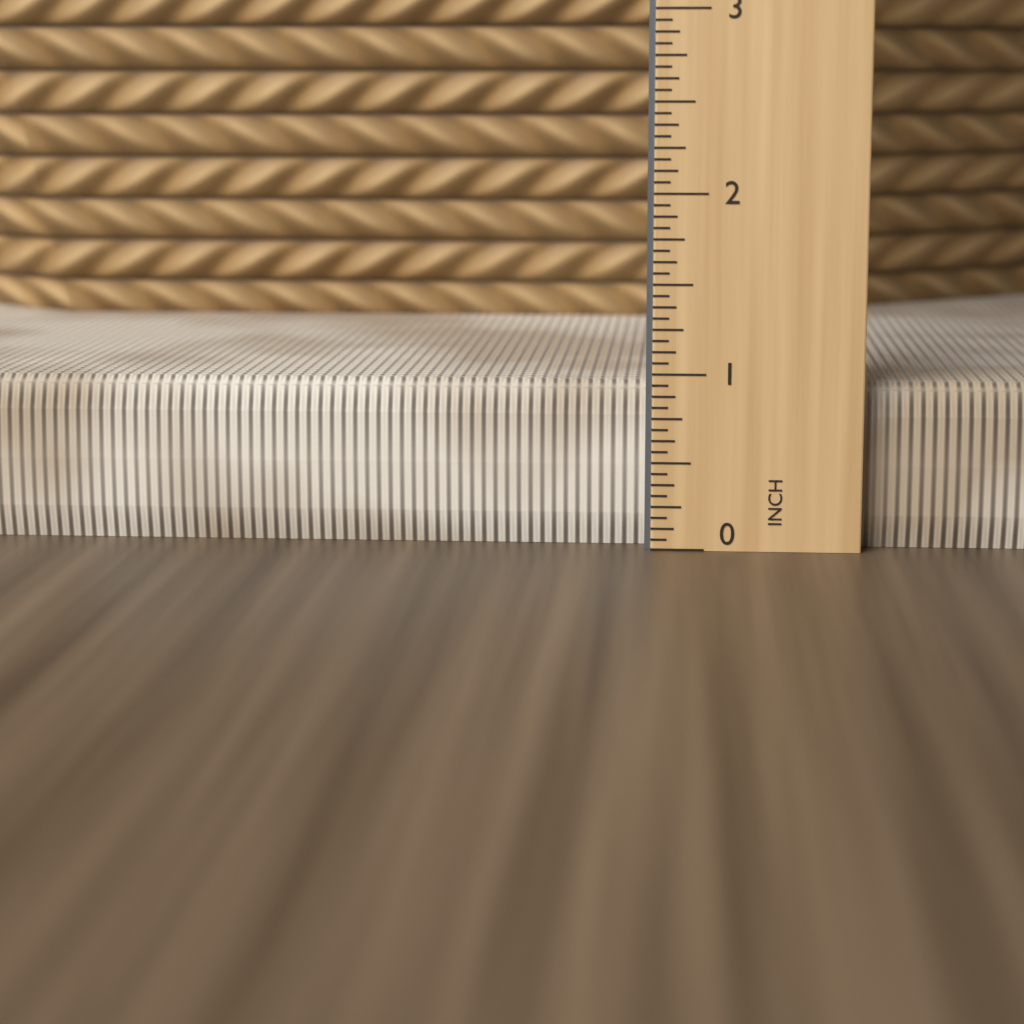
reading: 0.9375 in
